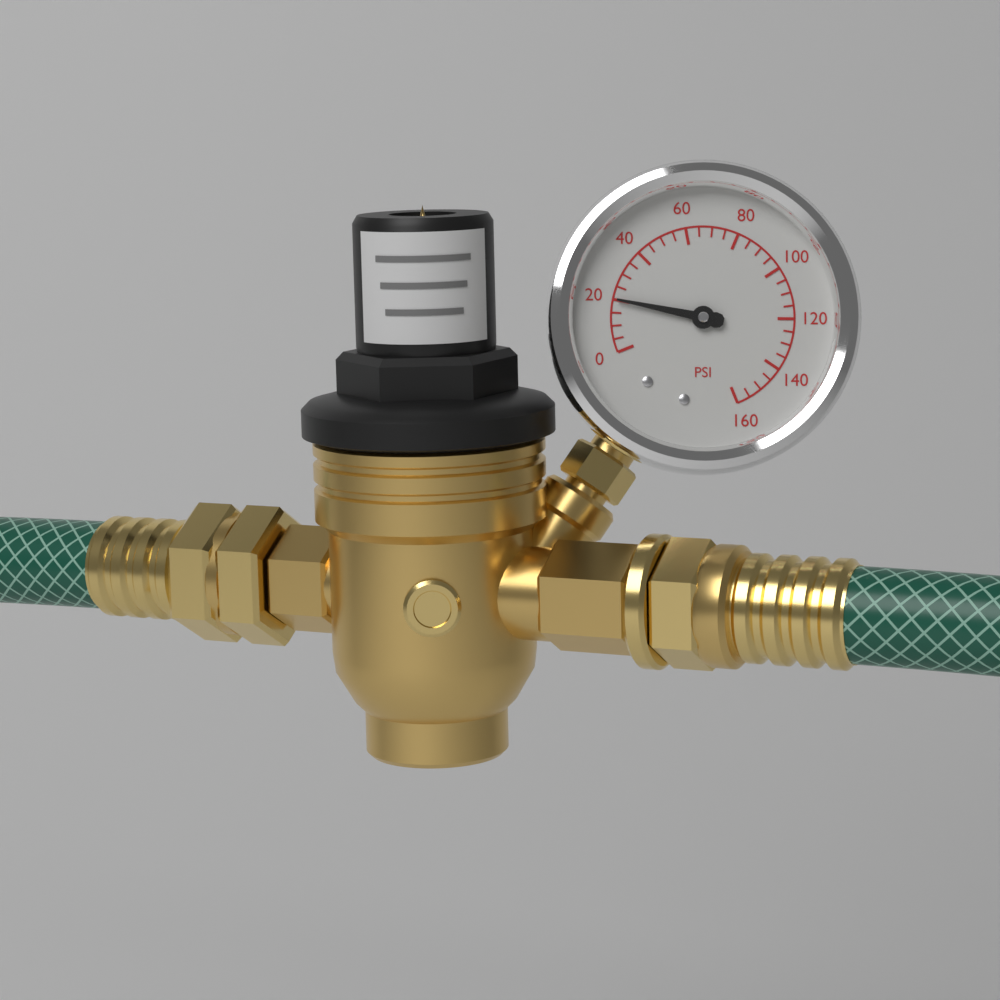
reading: 20 psi
